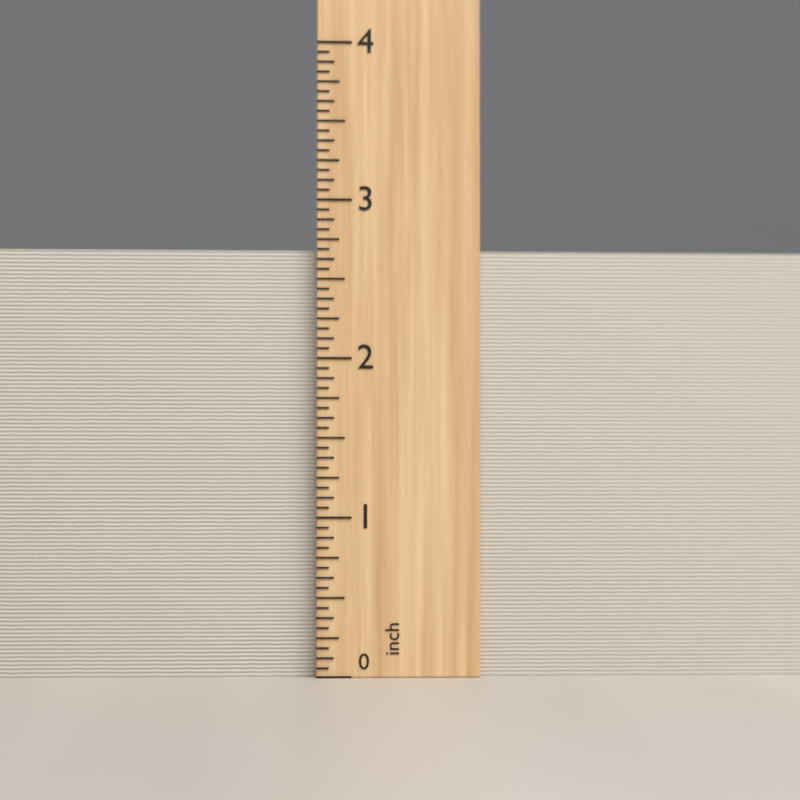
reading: 2.6875 inch
